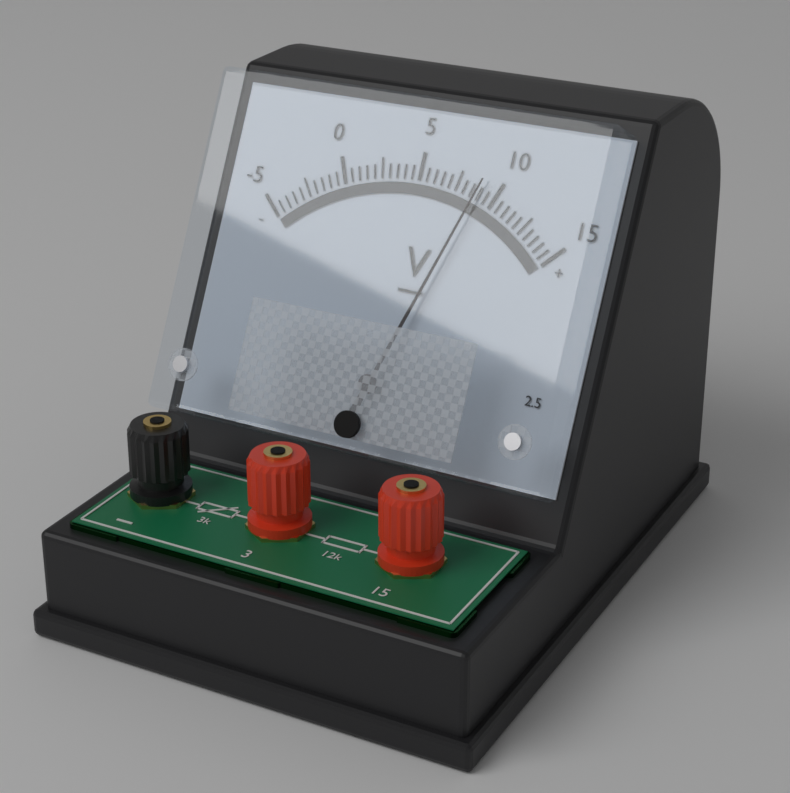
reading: 9.0 V
